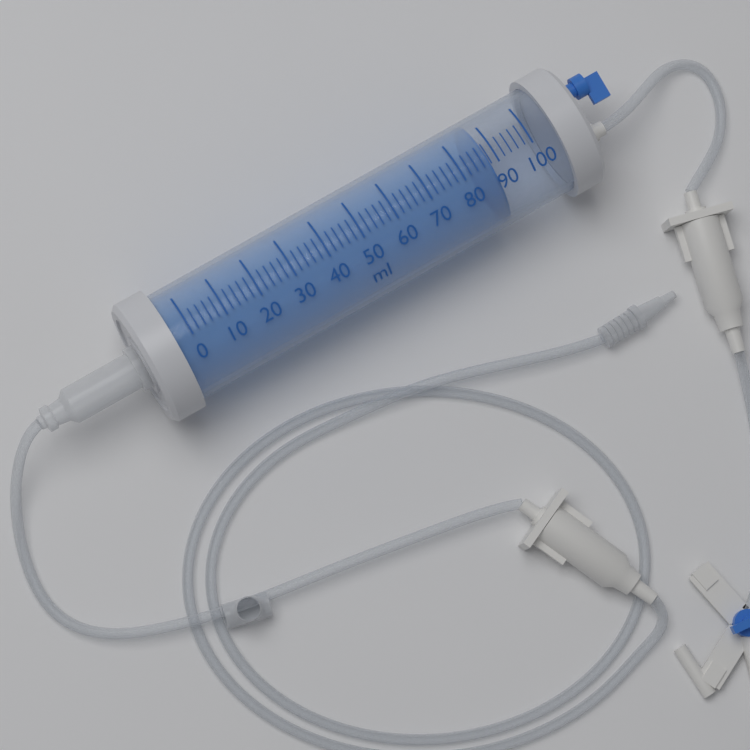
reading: 88 ml
